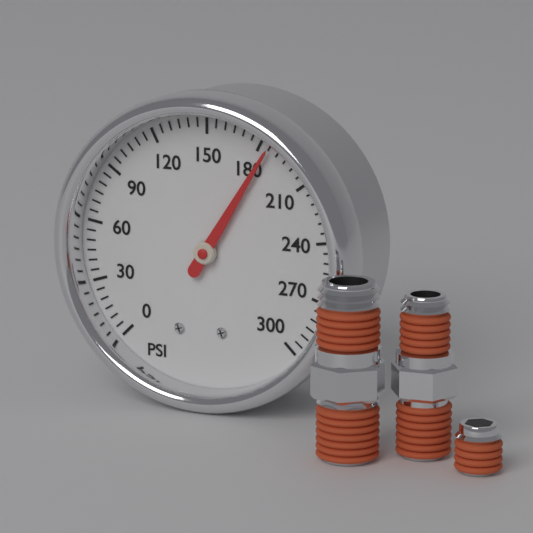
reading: 185 psi
